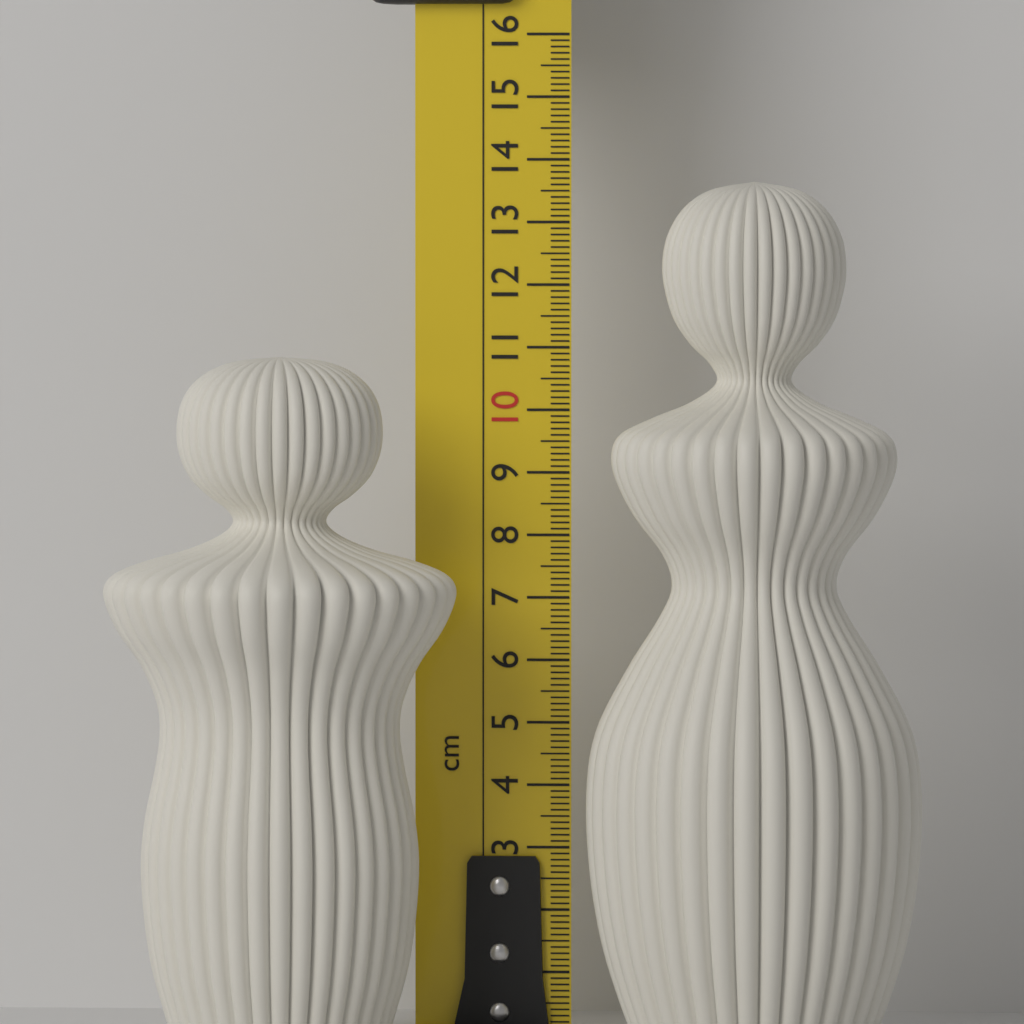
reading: 10.9 cm
